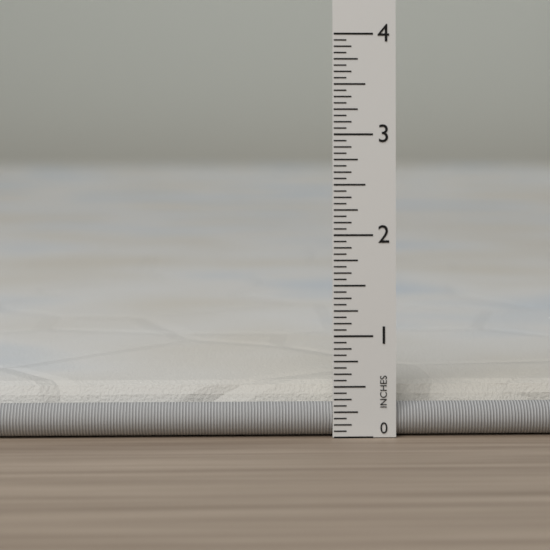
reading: 0.5000 in
